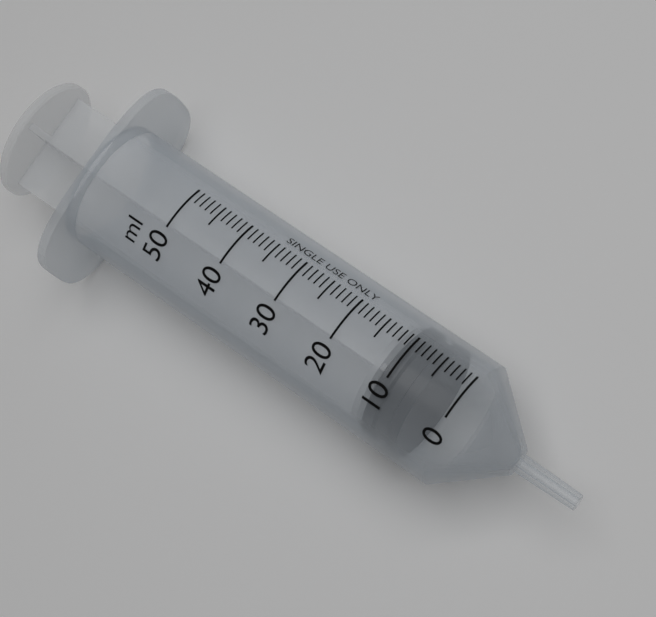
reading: 5 ml
